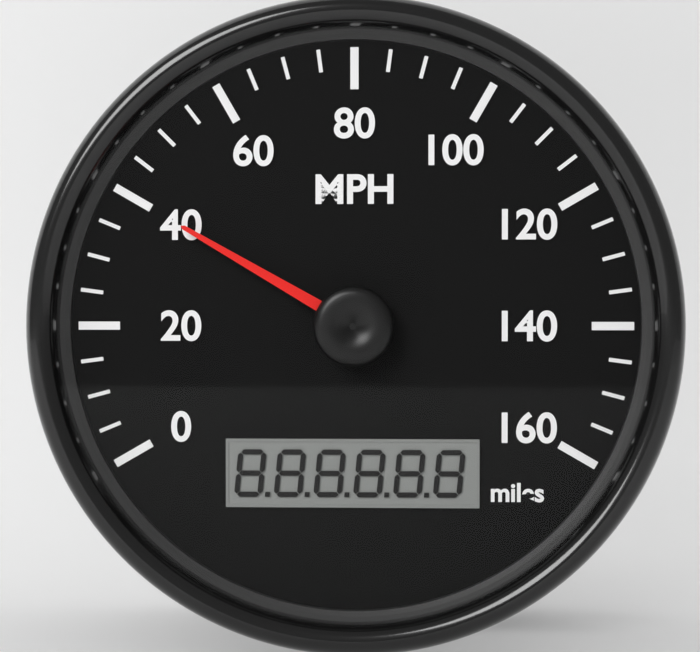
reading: 40 mph
